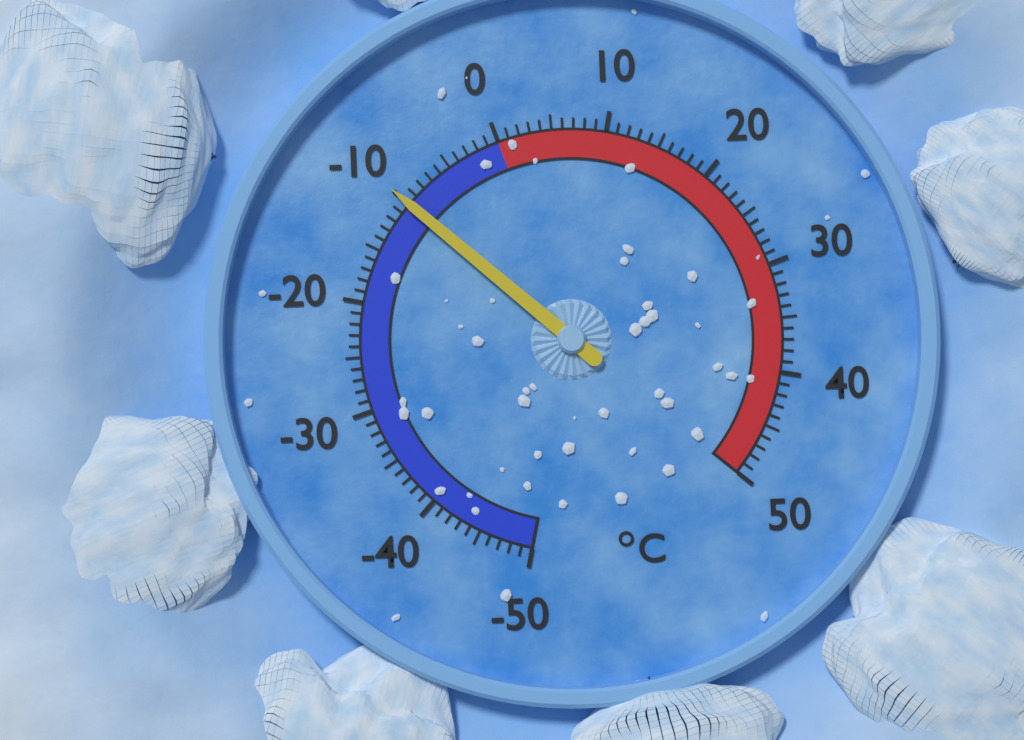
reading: -10 °C
